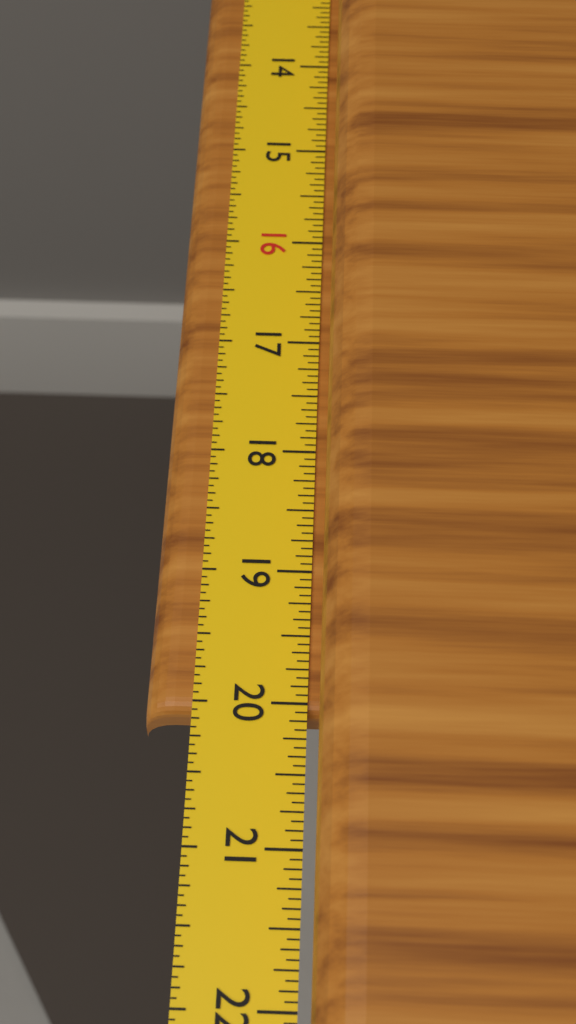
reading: 20.0625 in
